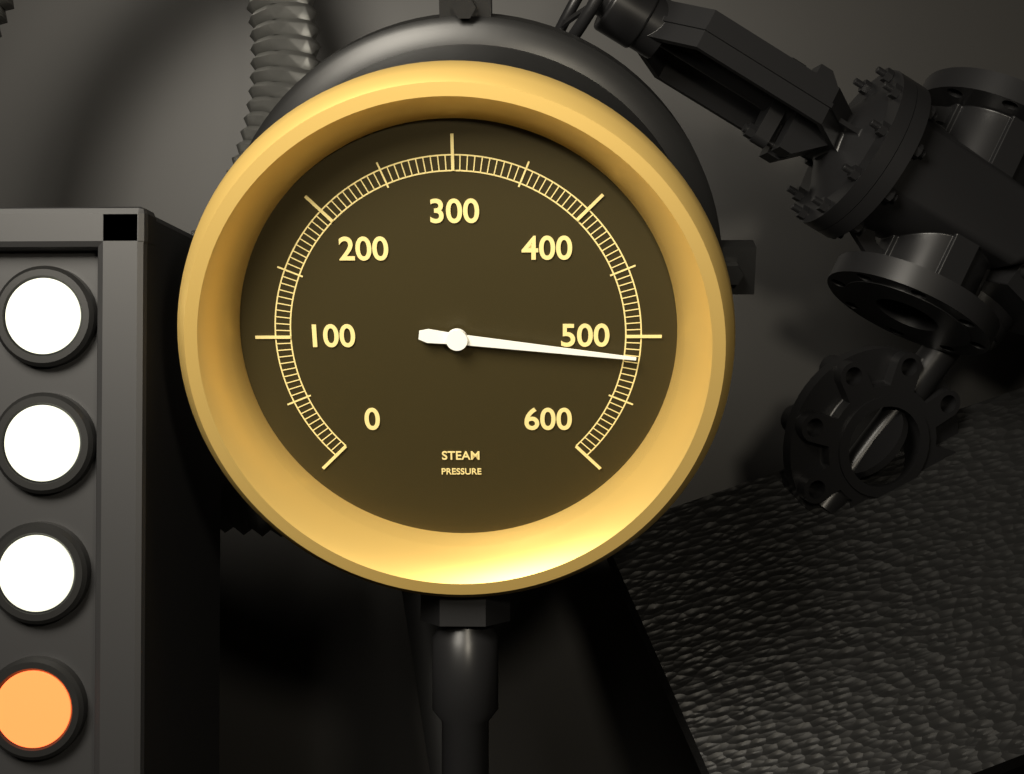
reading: 515 (no unit)
